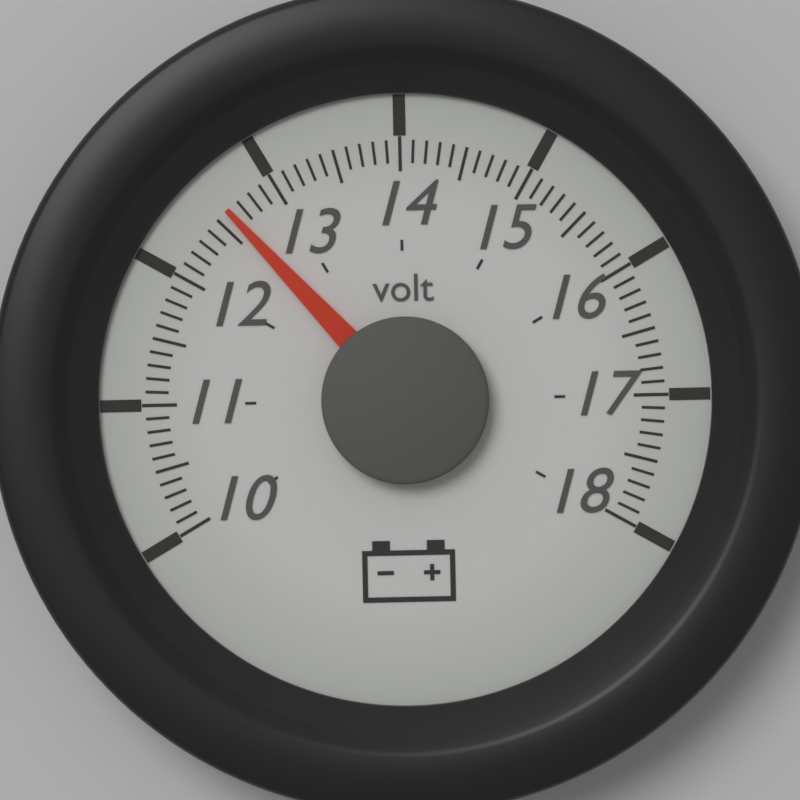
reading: 12.6 volt
